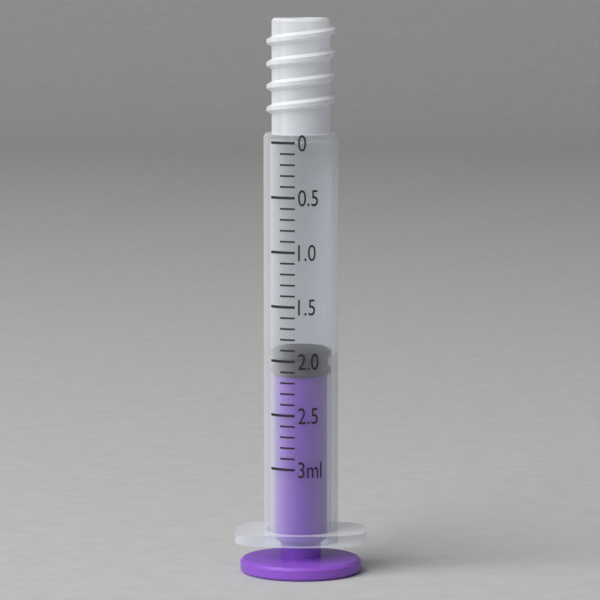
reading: 1.9 ml
